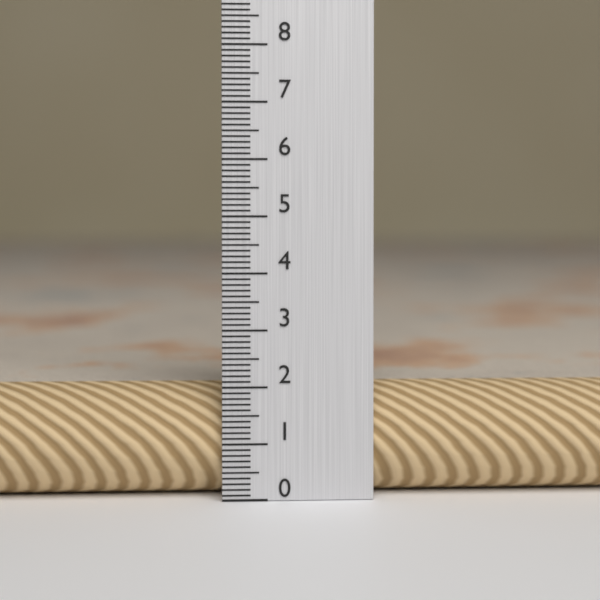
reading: 2.0 (no unit)
